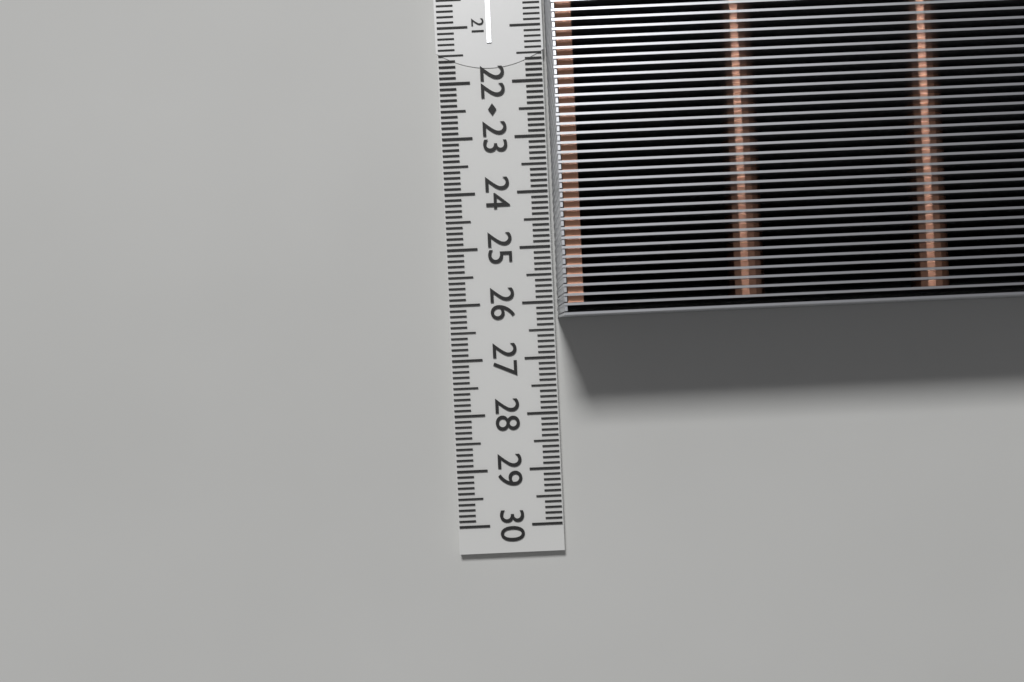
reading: 26.3 cm
